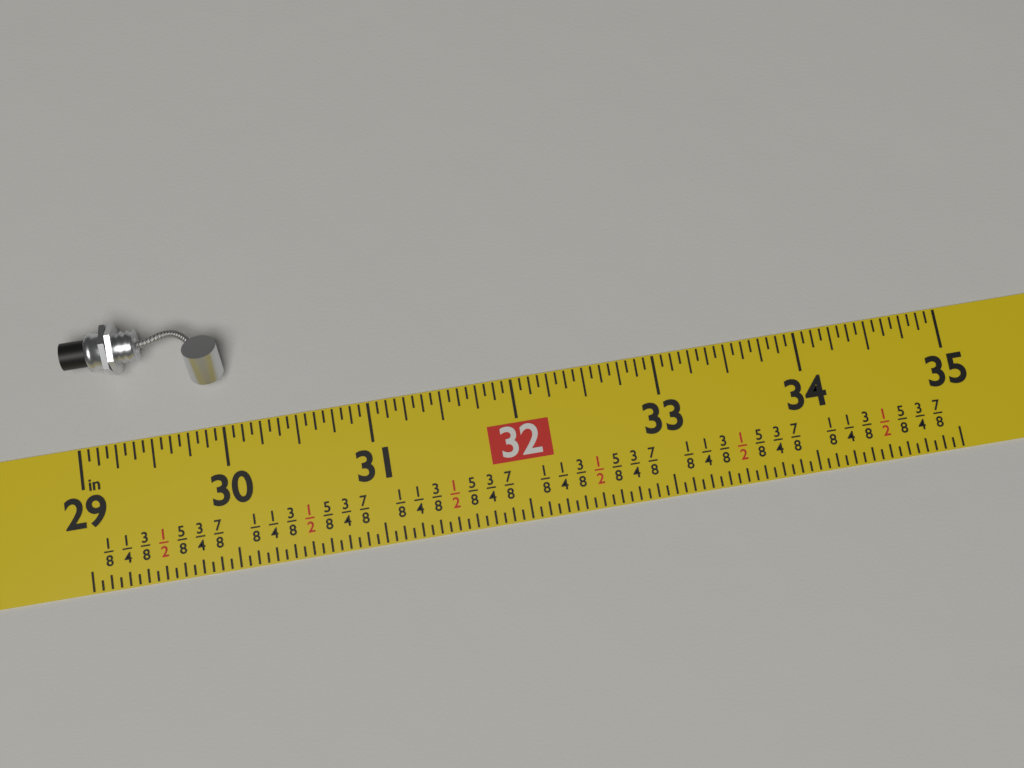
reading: 30.0625 in
